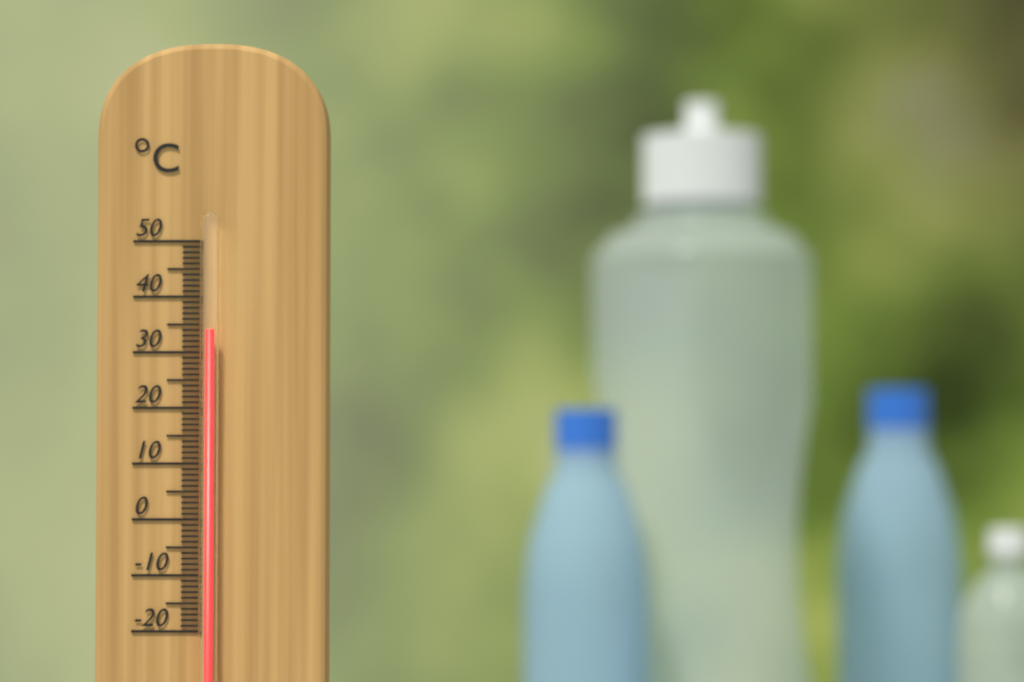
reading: 34 °C
